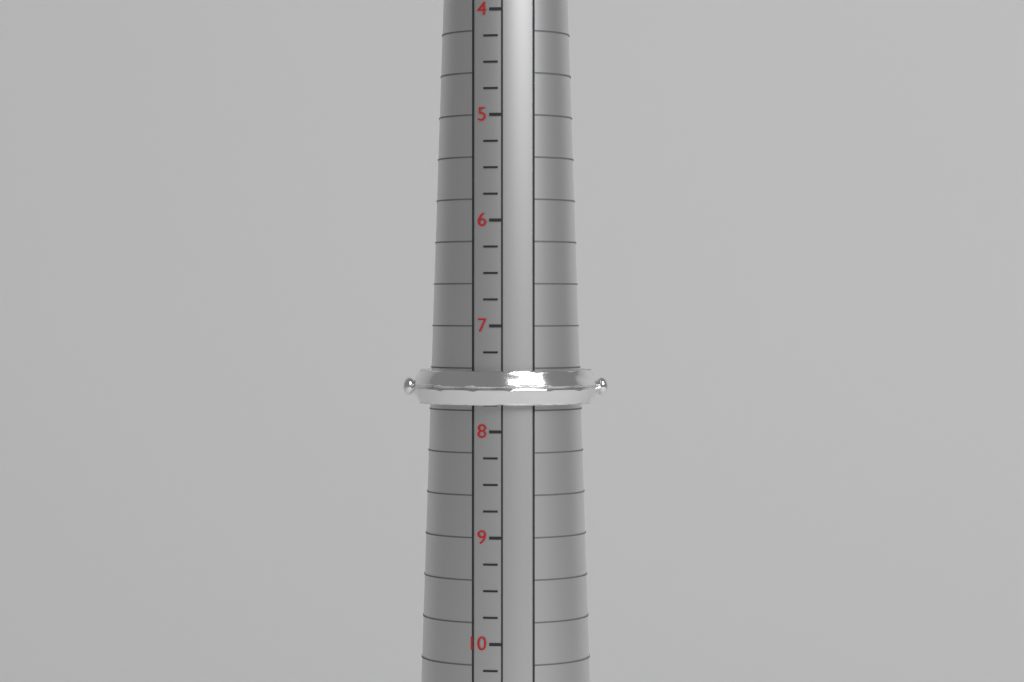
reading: 7.75 (no unit)
